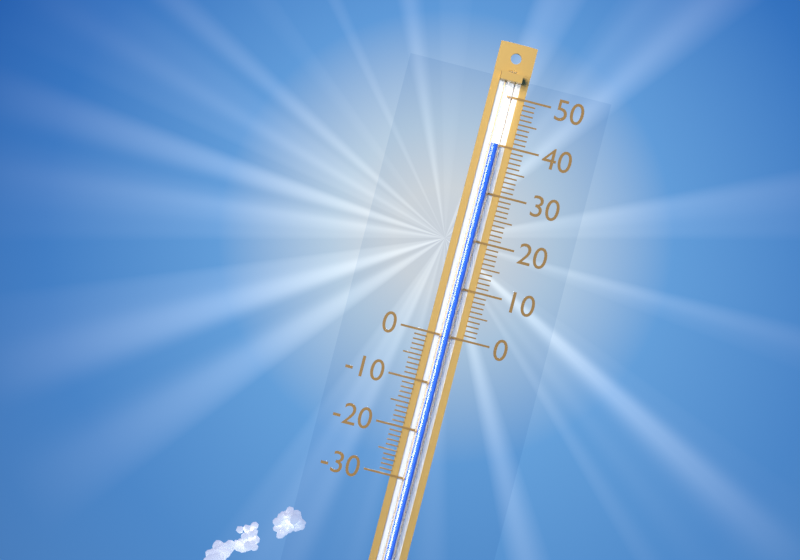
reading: 40 (no unit)
